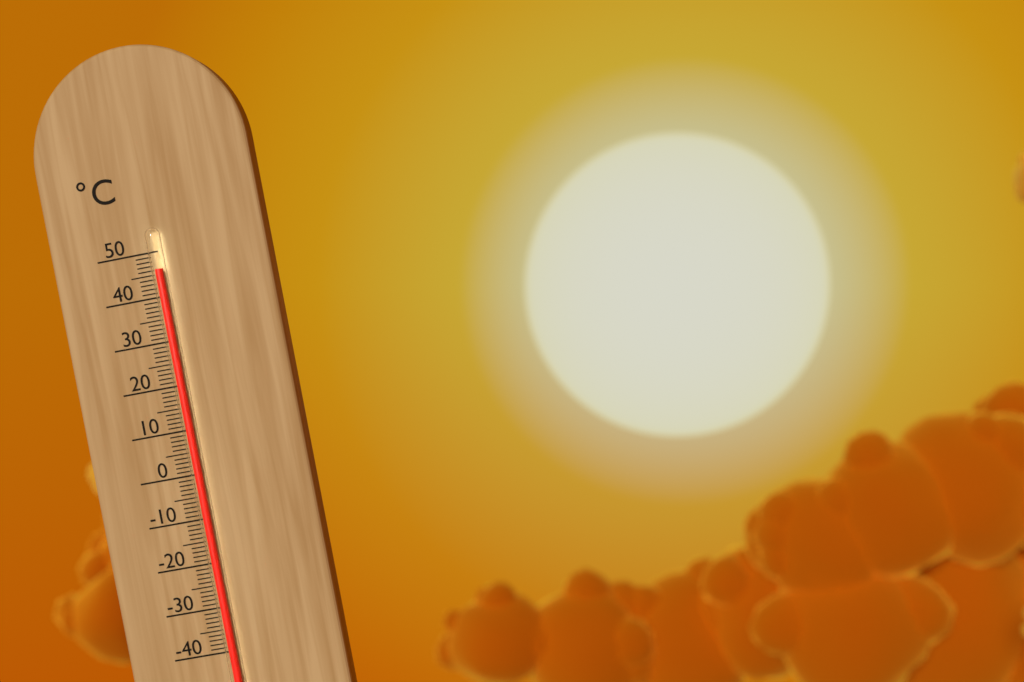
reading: 46 °C
